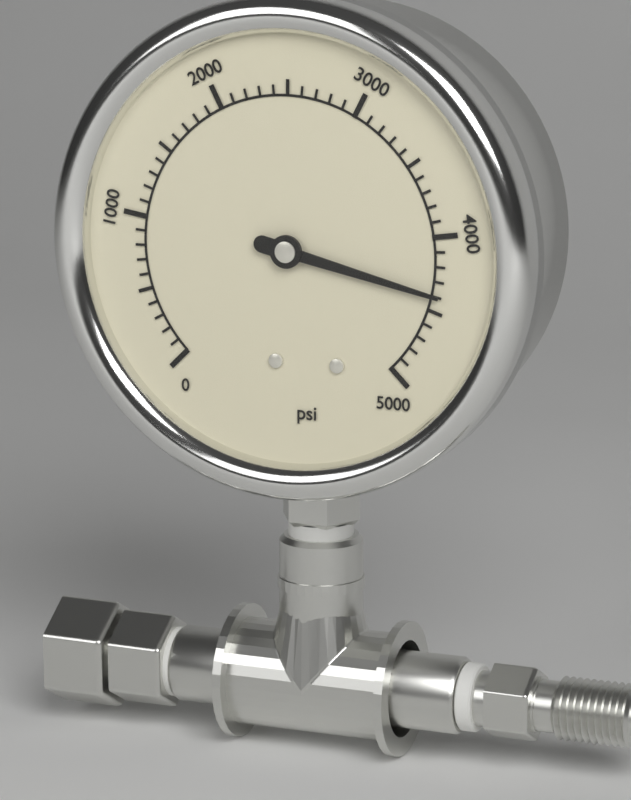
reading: 4400 psi
